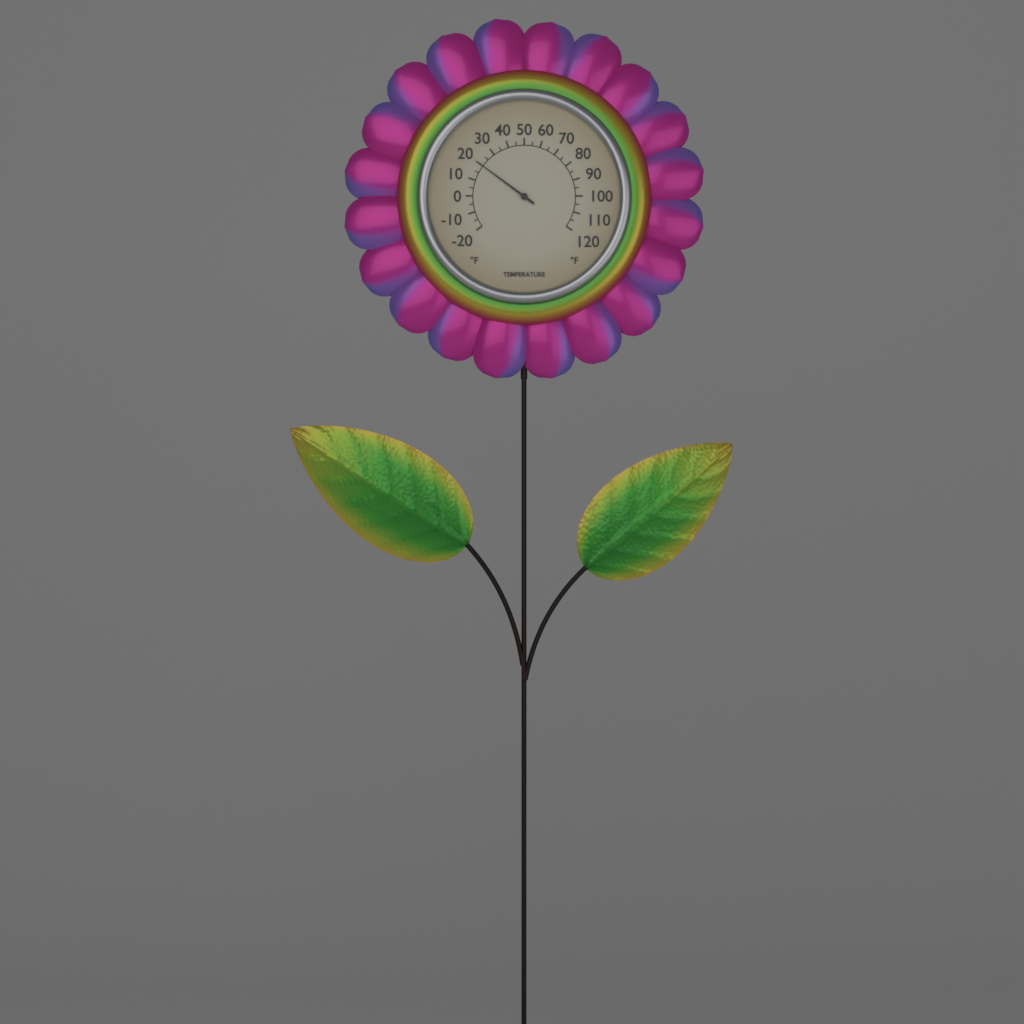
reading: 20 °F
